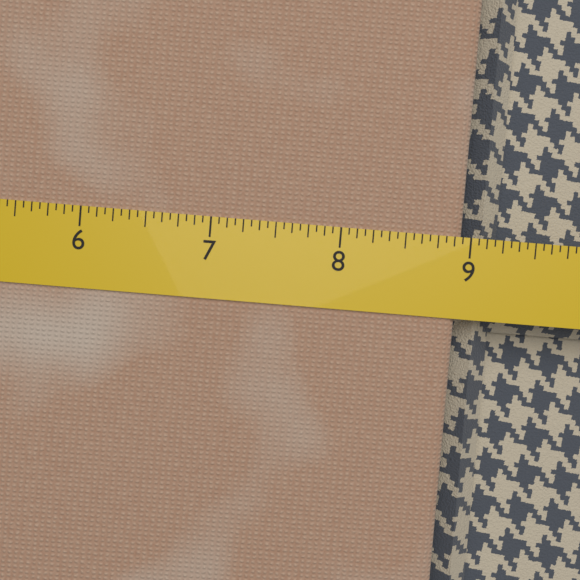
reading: 8.9375 (no unit)
